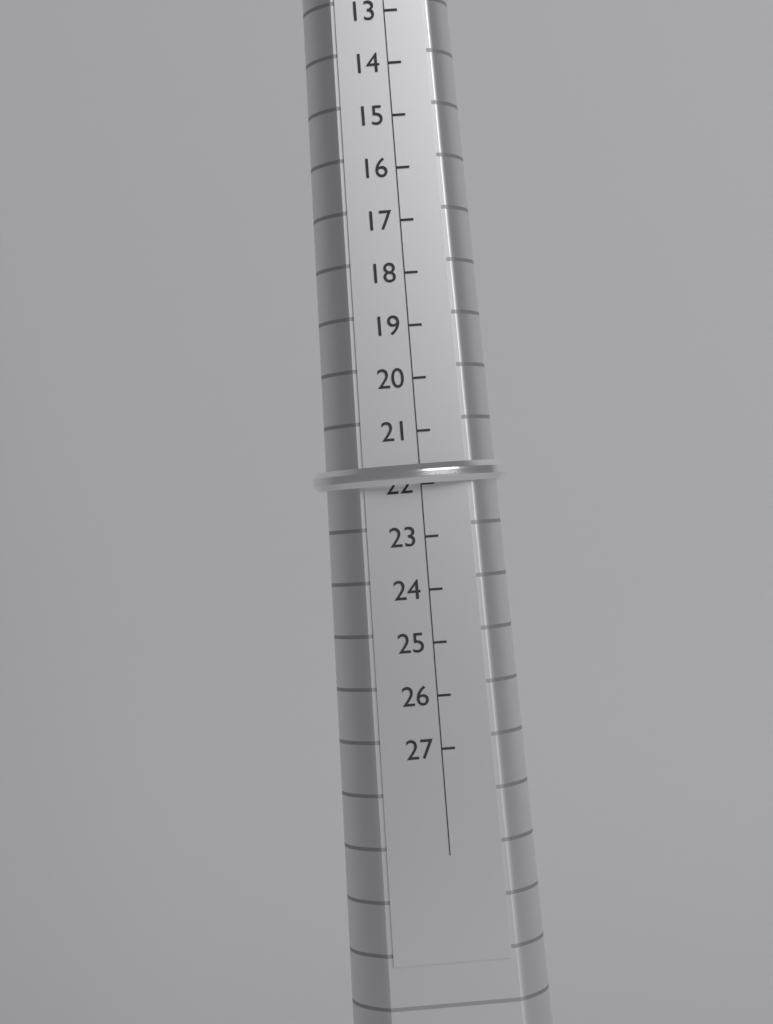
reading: 22 (no unit)
